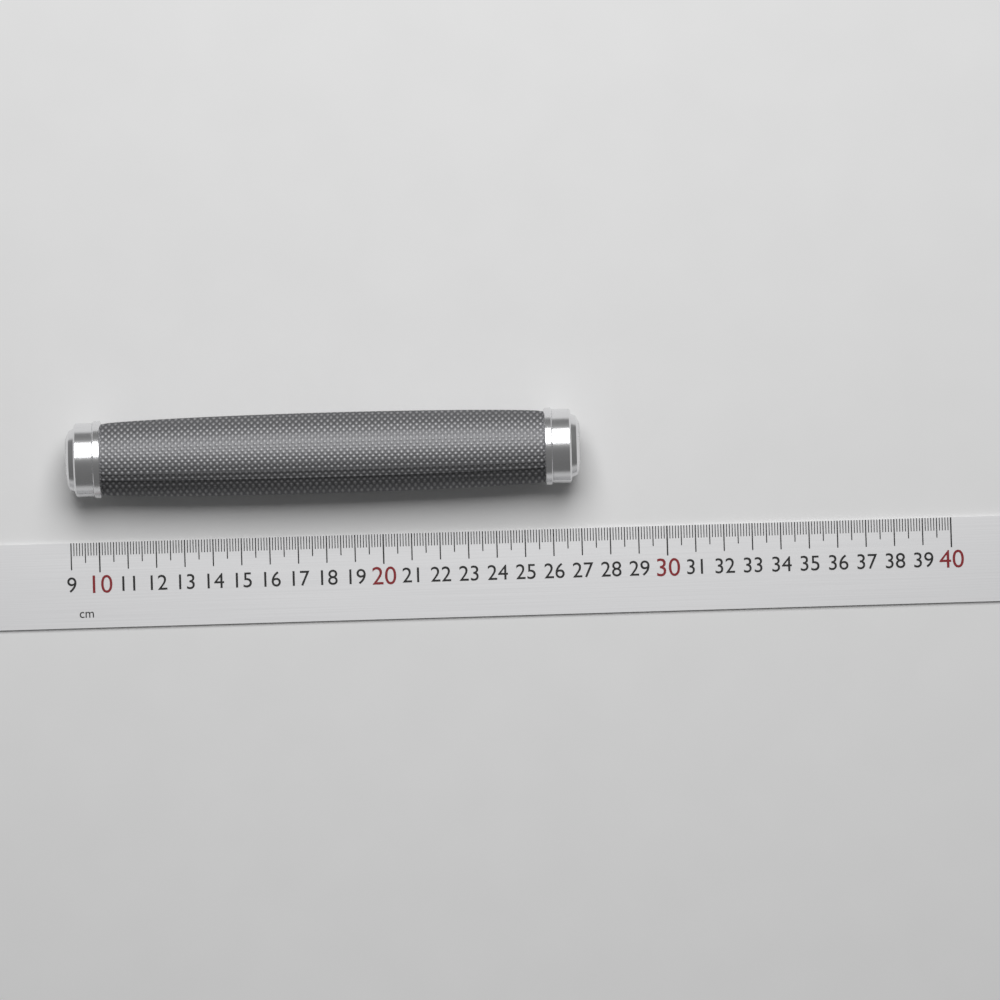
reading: 27.0 cm
